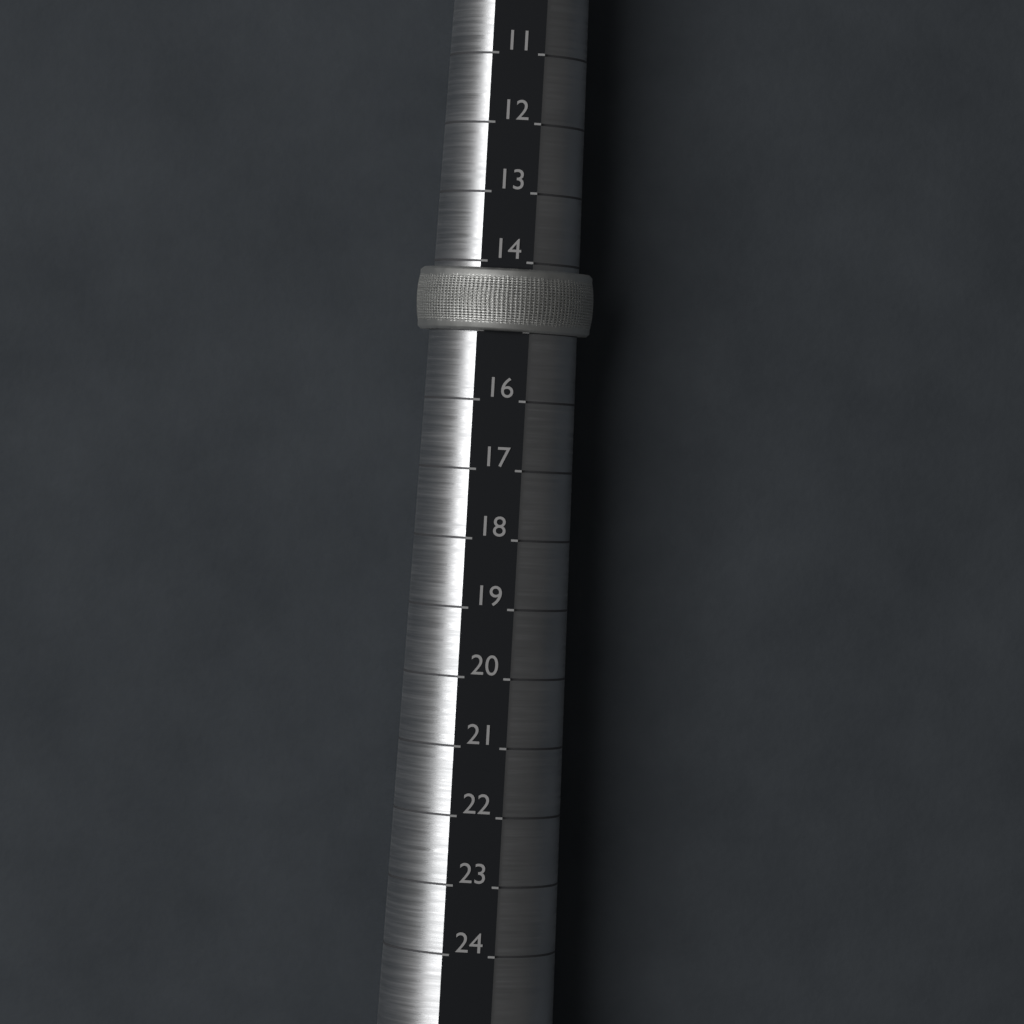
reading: 15 (no unit)
